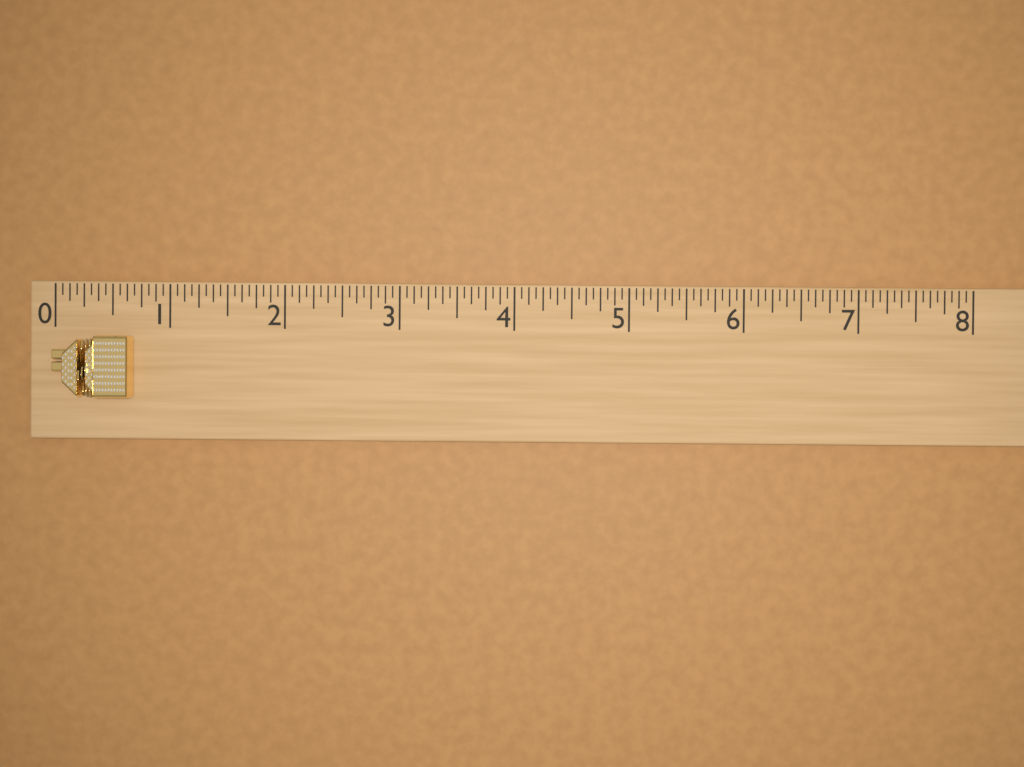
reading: 0.6875 (no unit)
